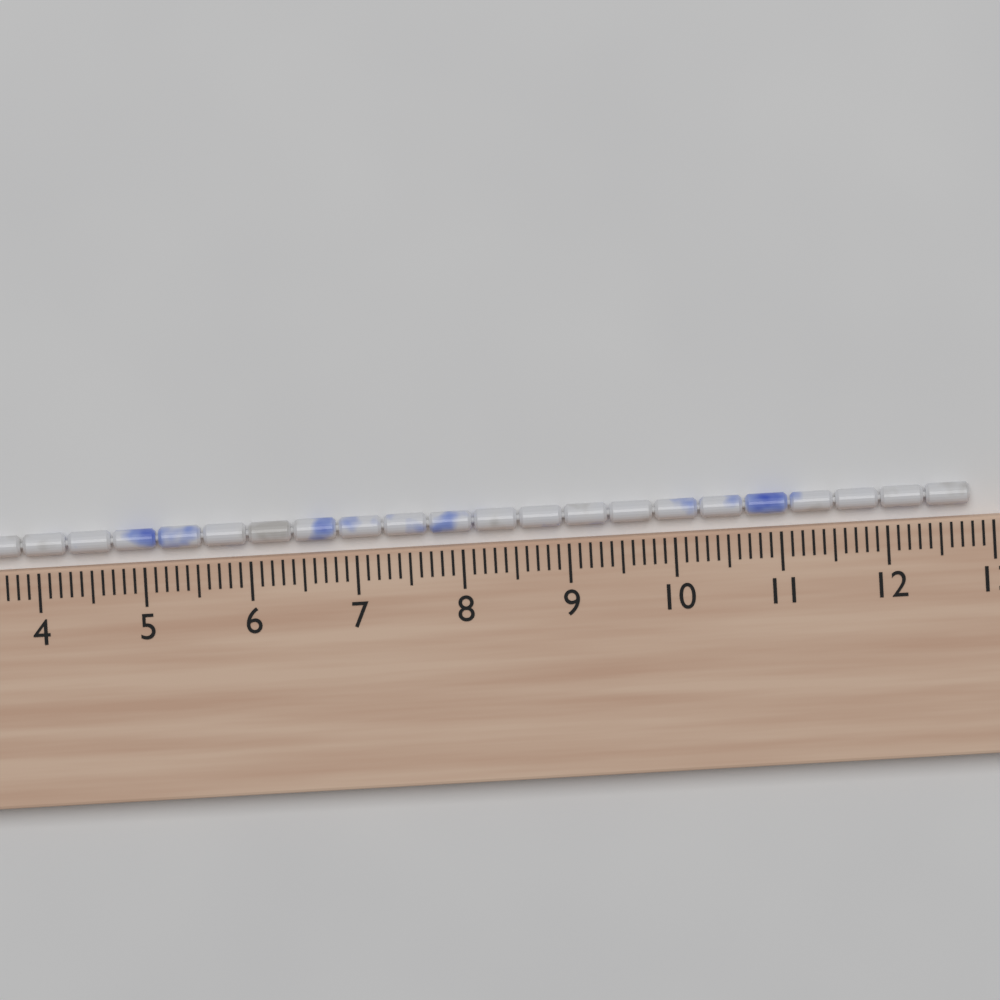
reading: 12.8 cm
